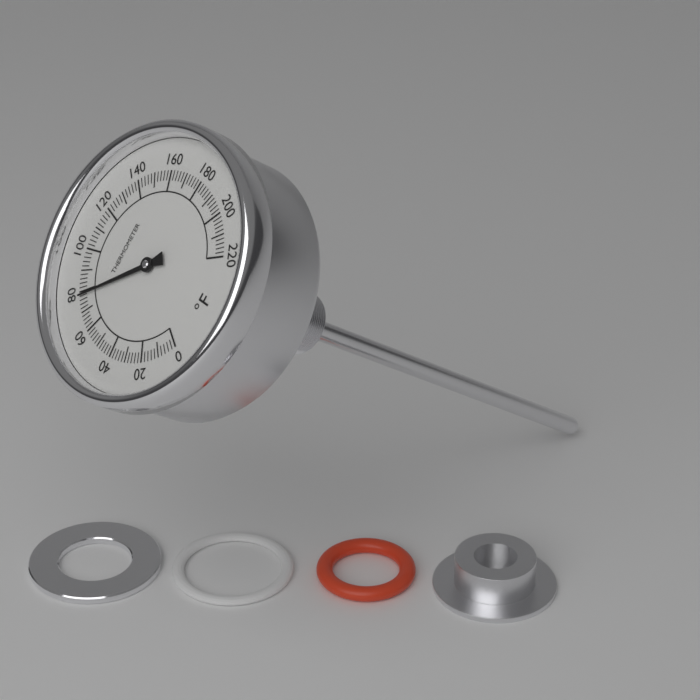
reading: 78 °F
